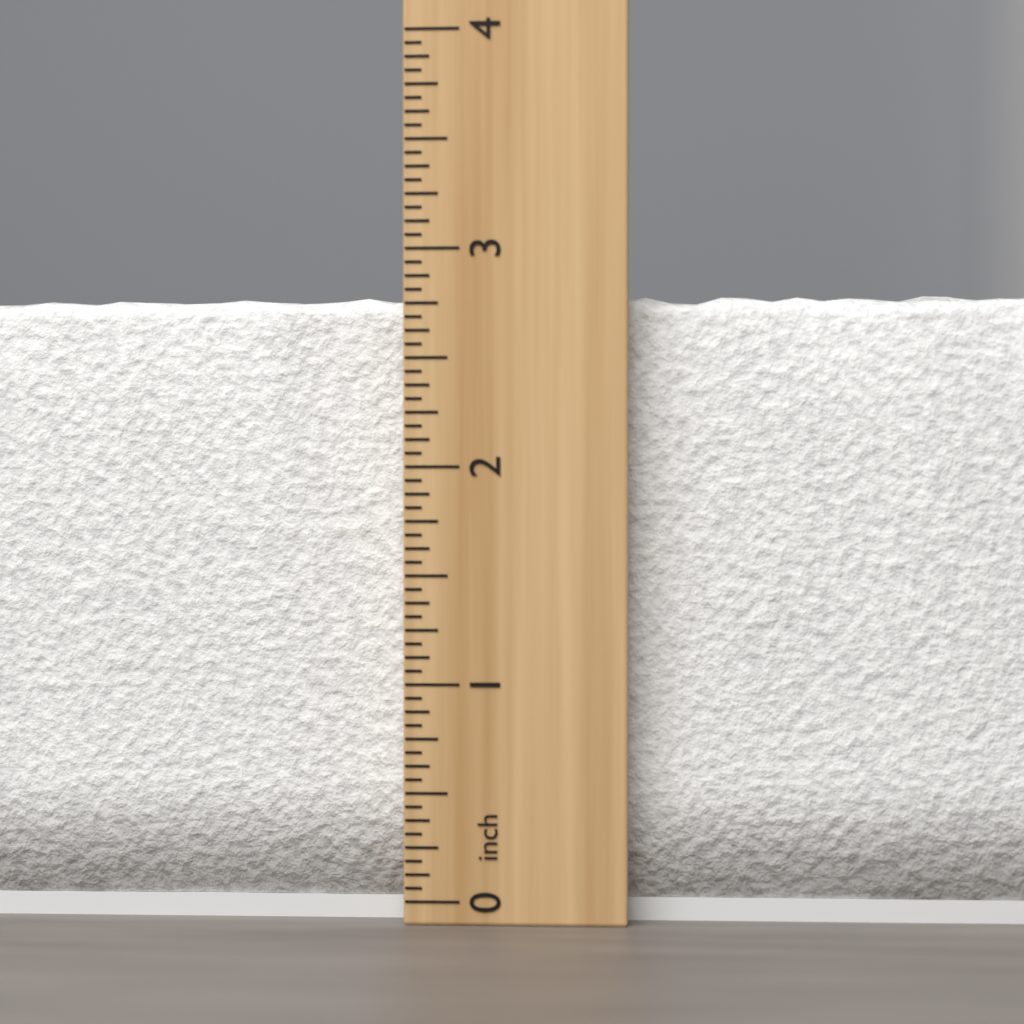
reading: 2.8125 inch
